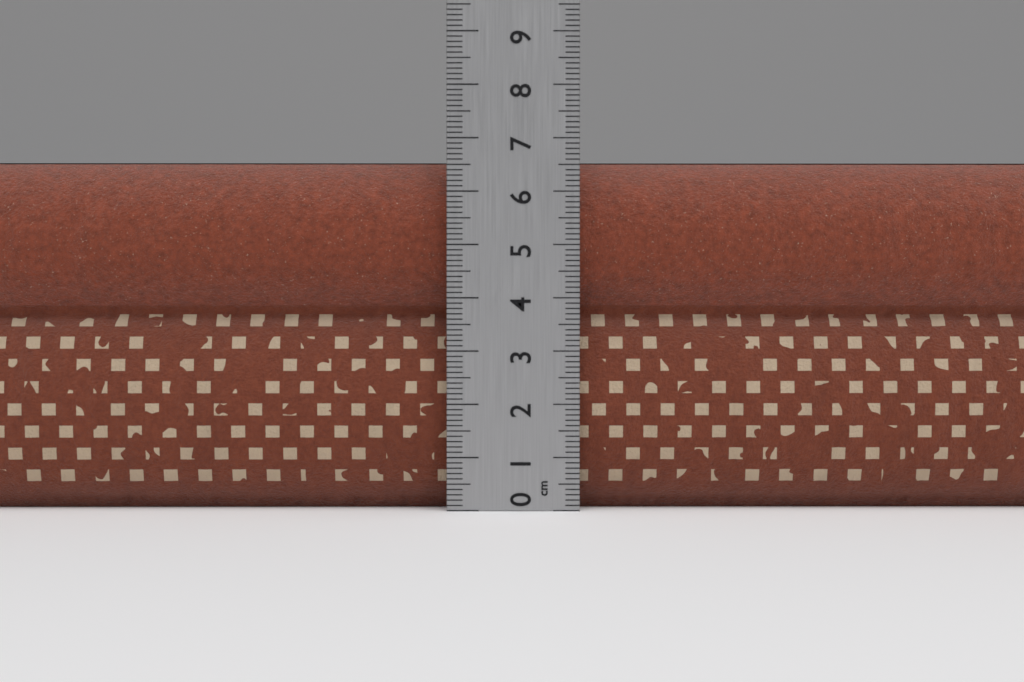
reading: 6.6 cm
